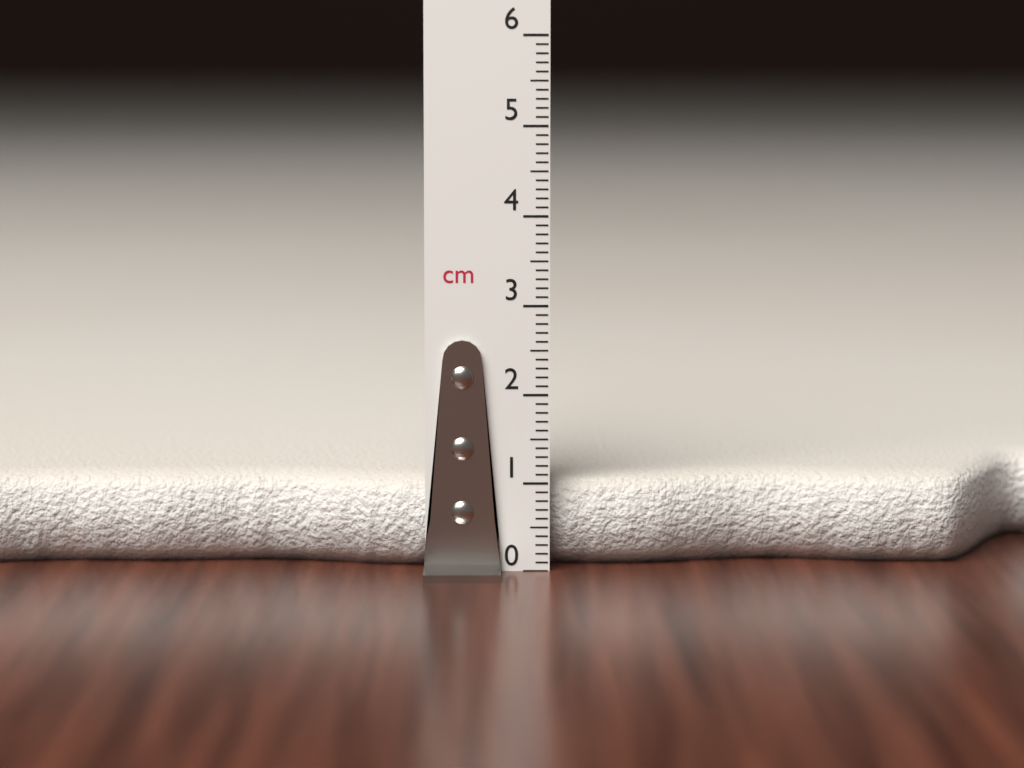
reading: 1.0 cm
